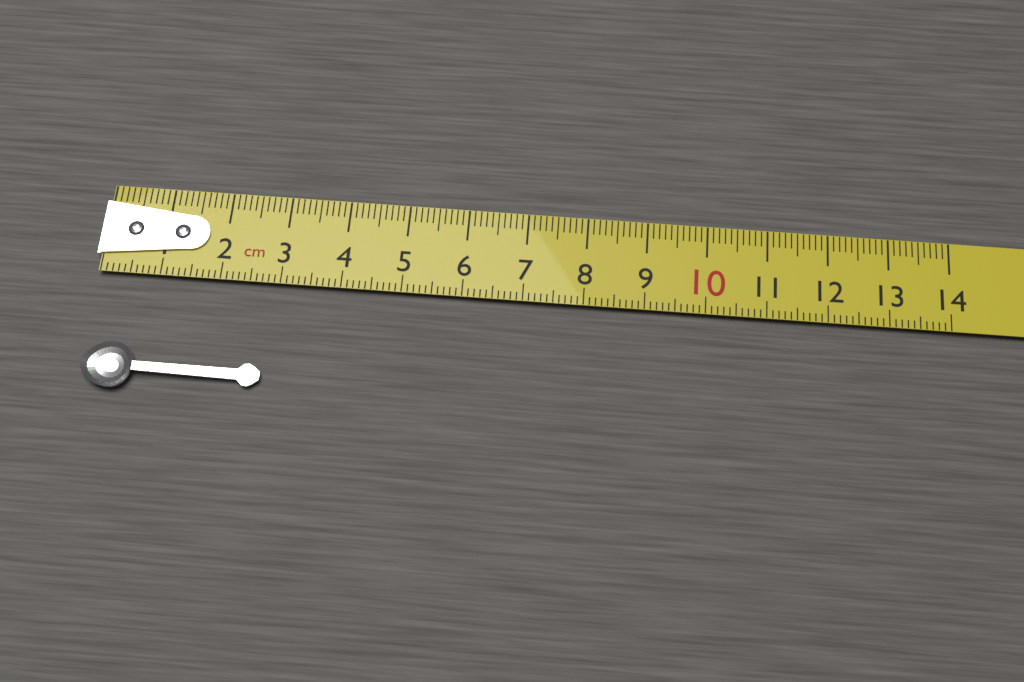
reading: 2.9 cm
